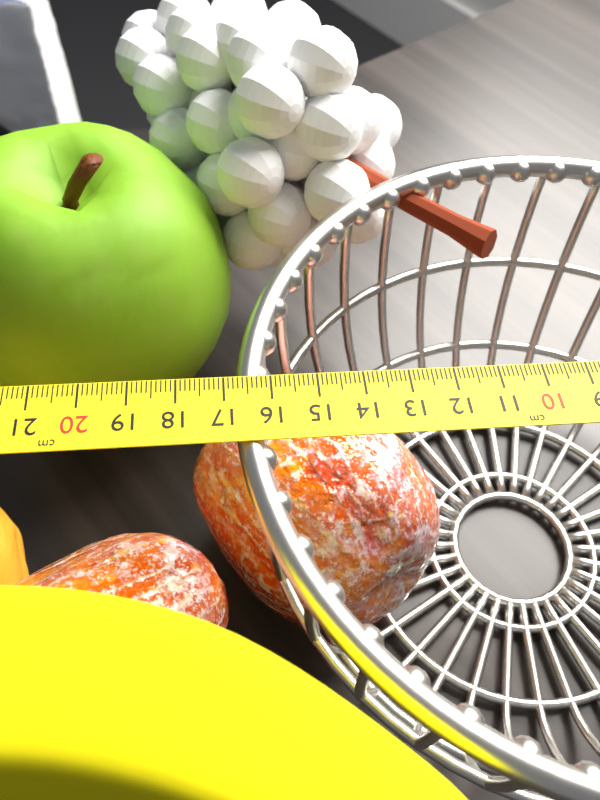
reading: 16.8 cm
